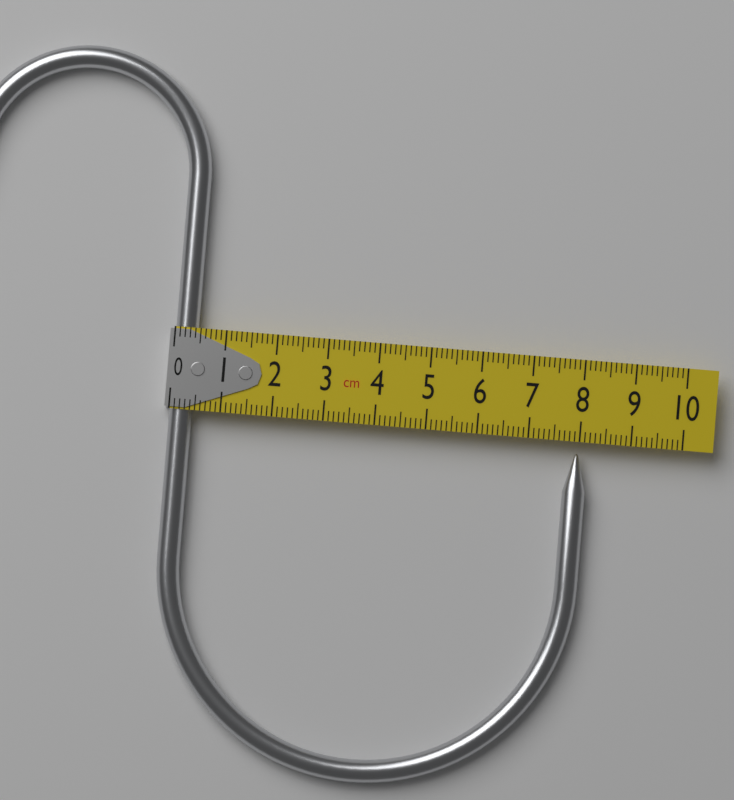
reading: 8.2 cm
